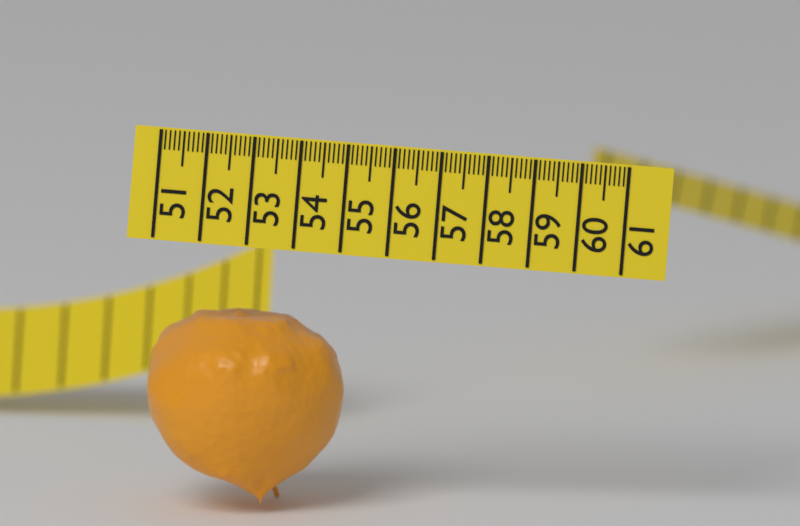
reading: 55.2 (no unit)
